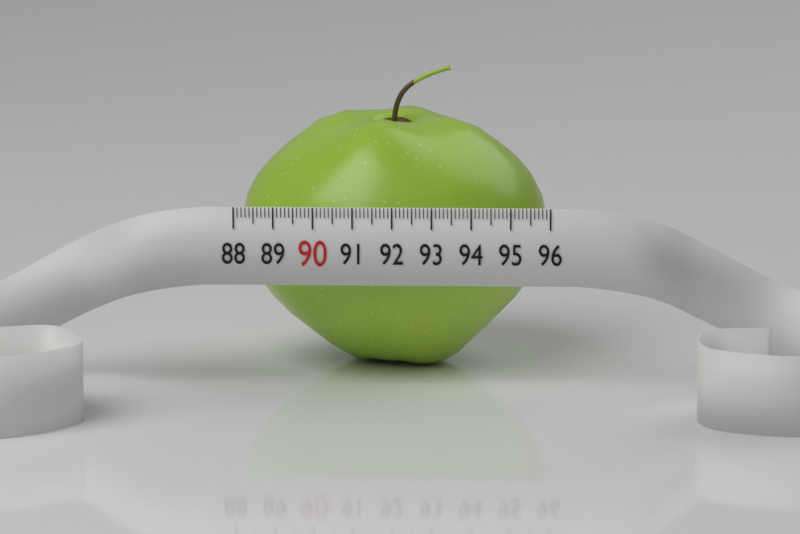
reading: 95.9 (no unit)
